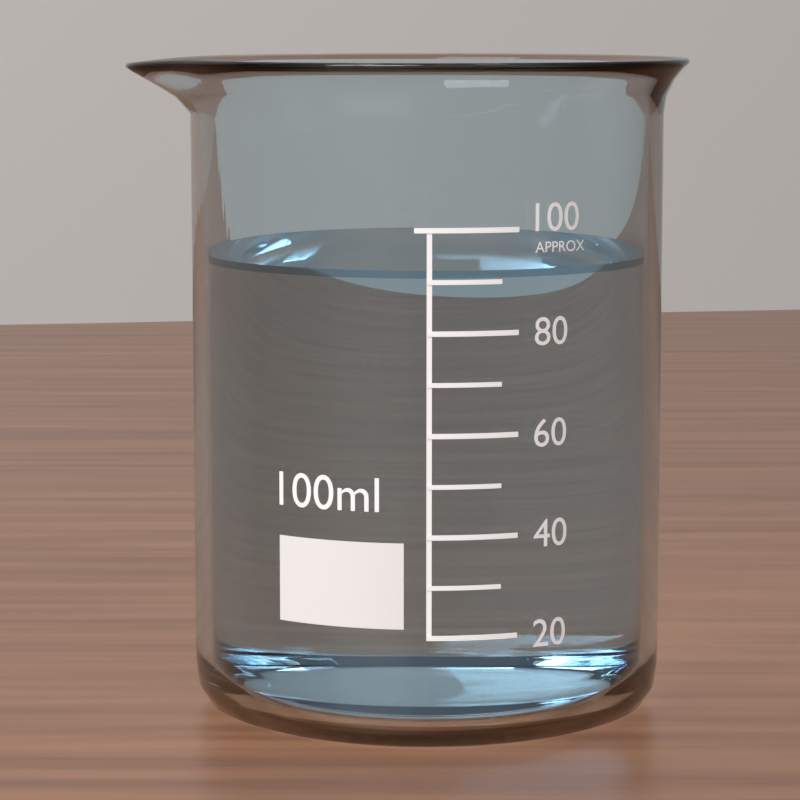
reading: 92 ml
